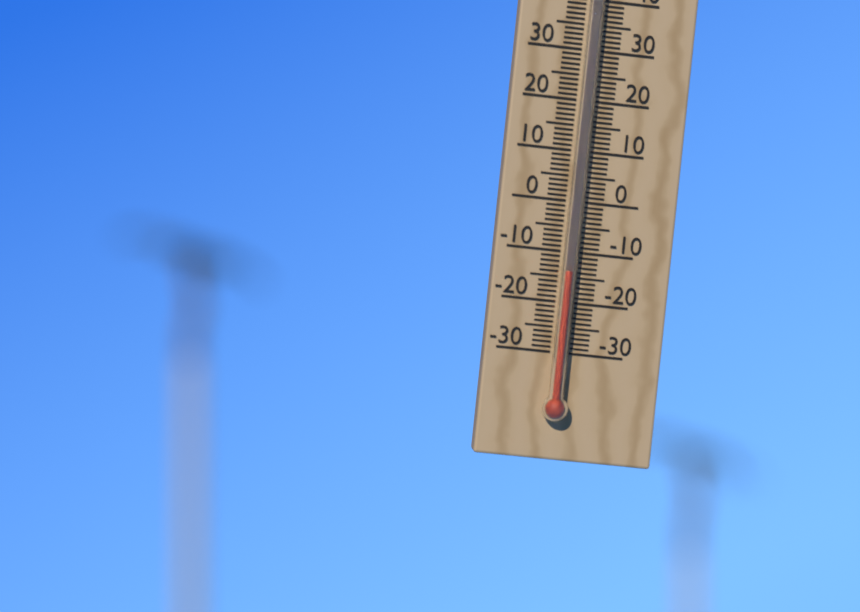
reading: -14 °C
